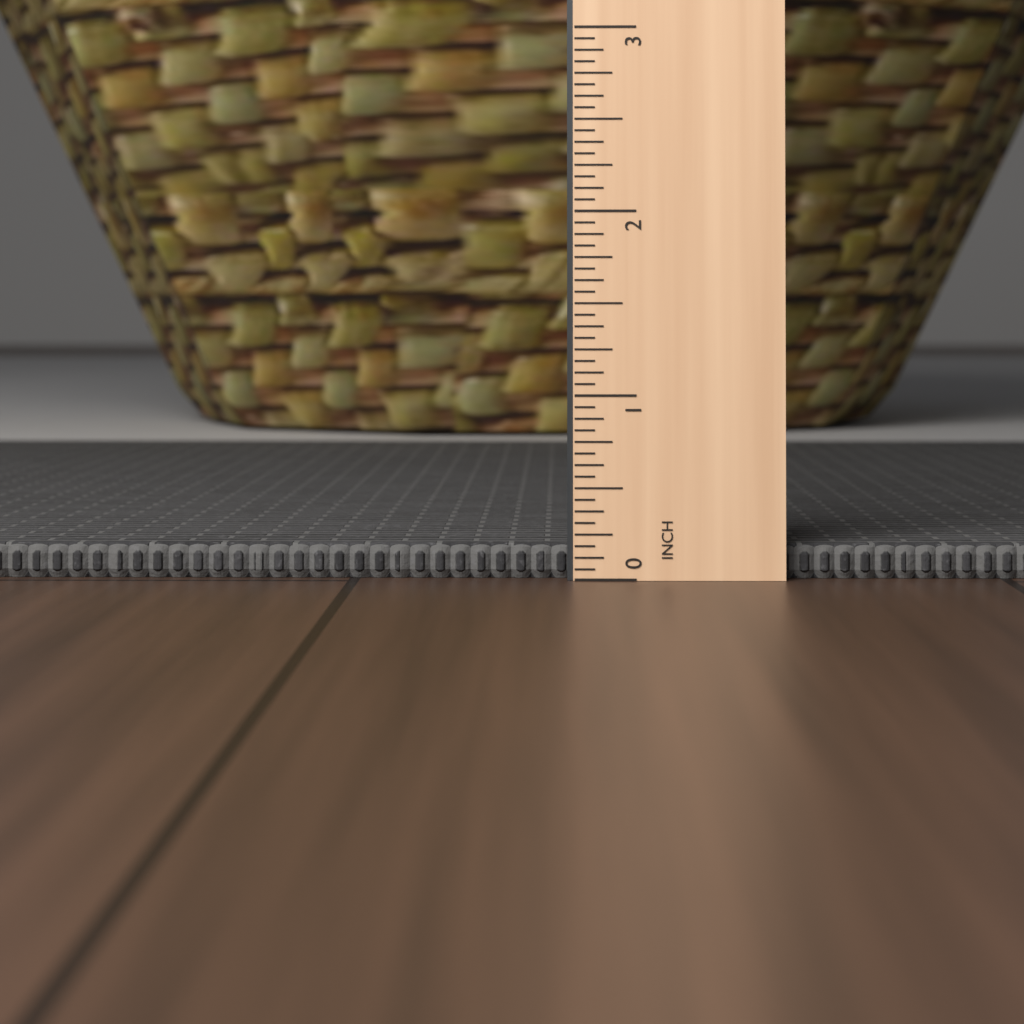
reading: 0.1875 in
